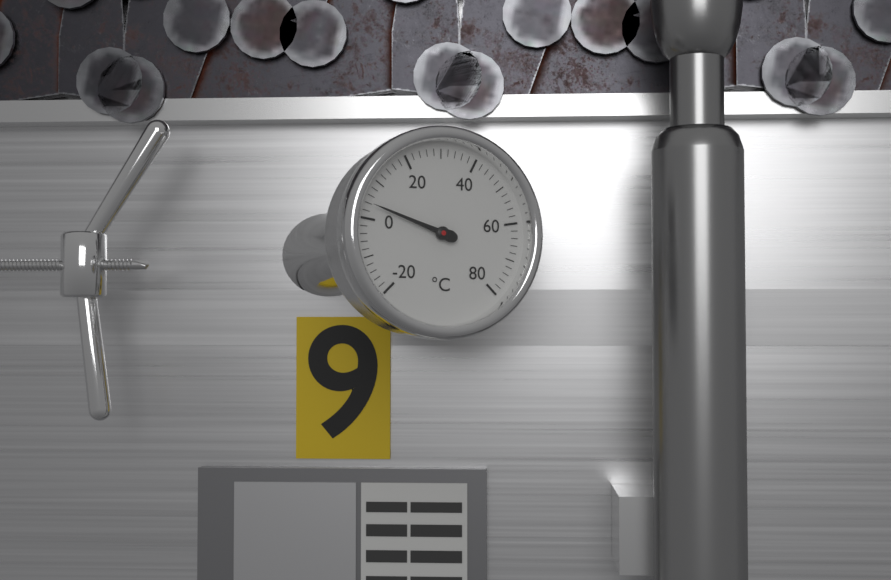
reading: 4 °C
